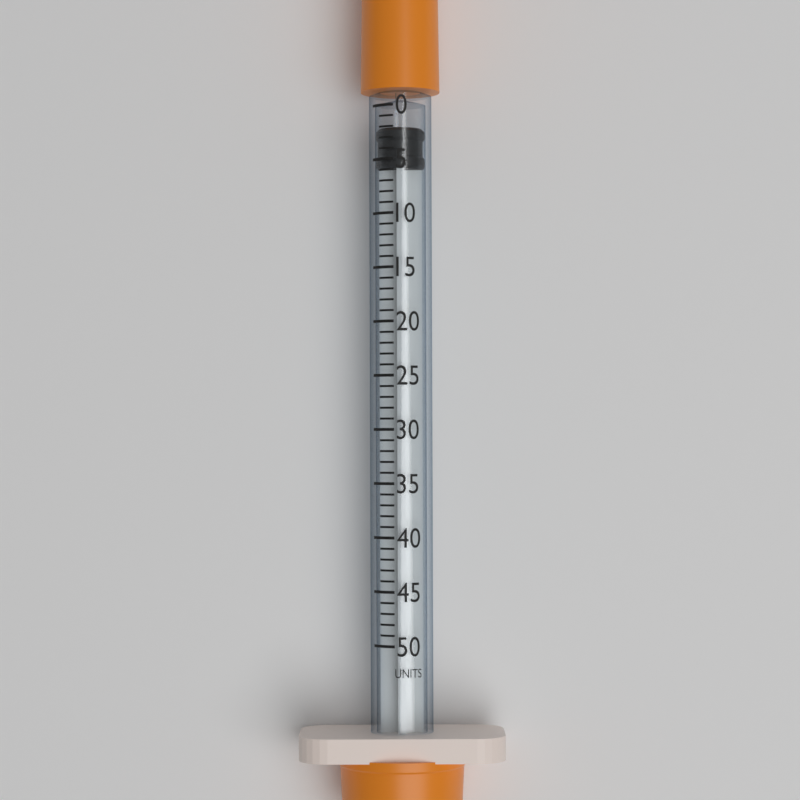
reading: 2 units
